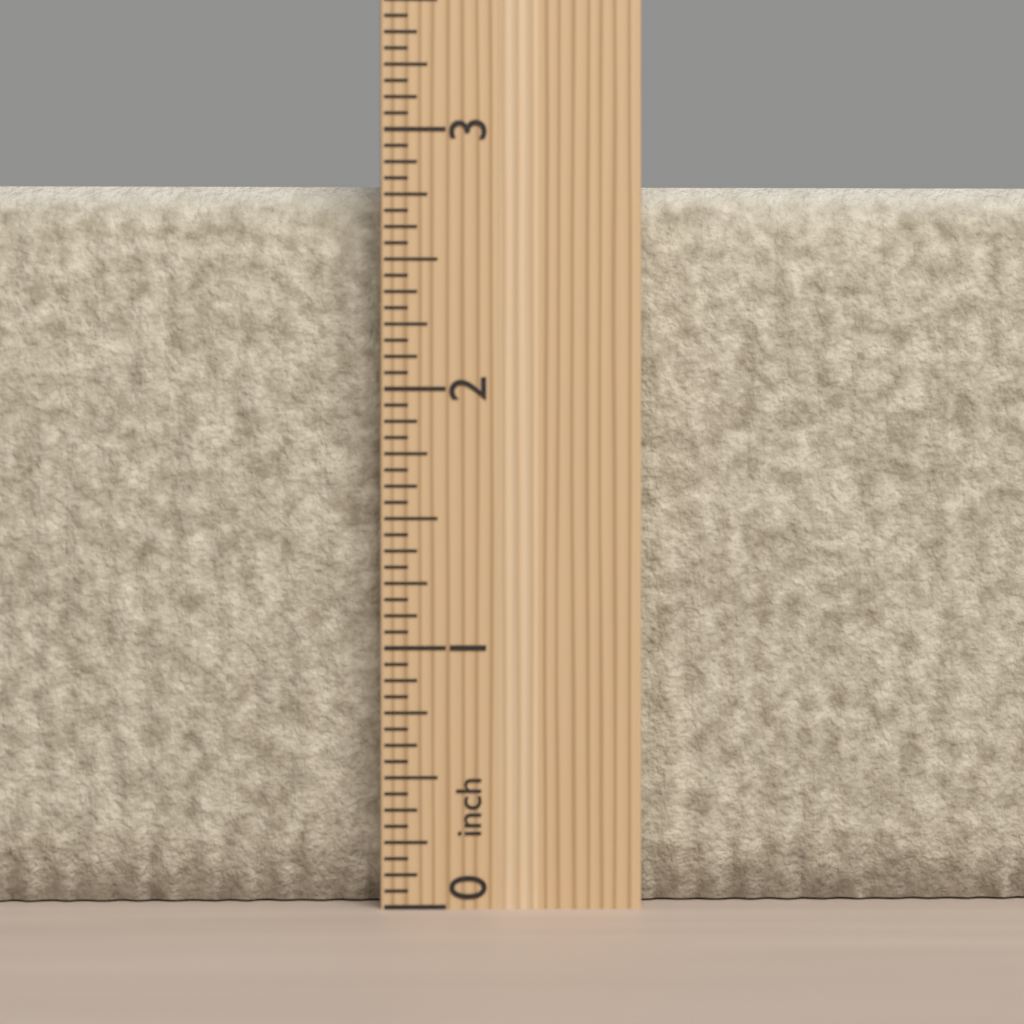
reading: 2.8125 inch
